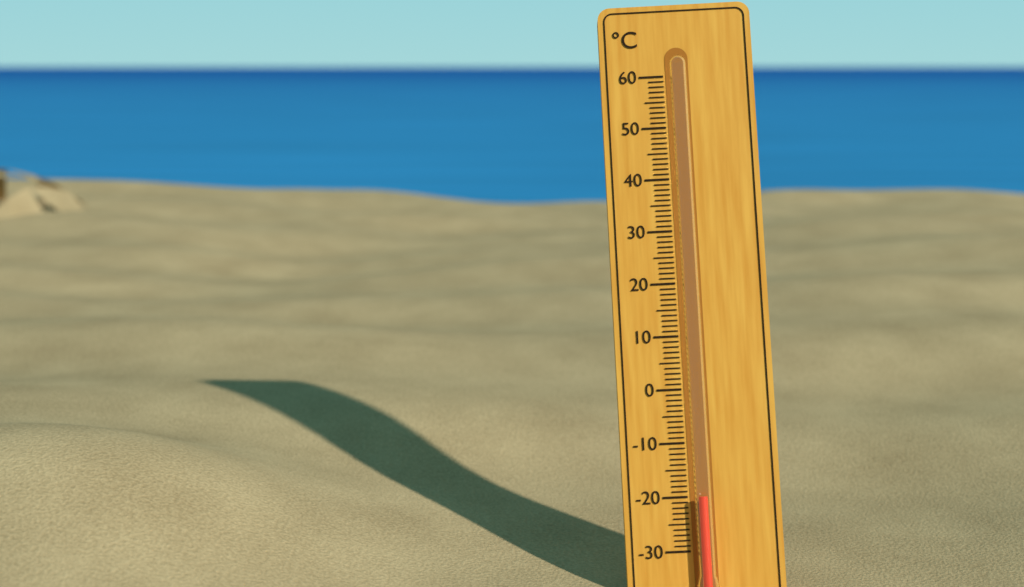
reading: -20 °C
